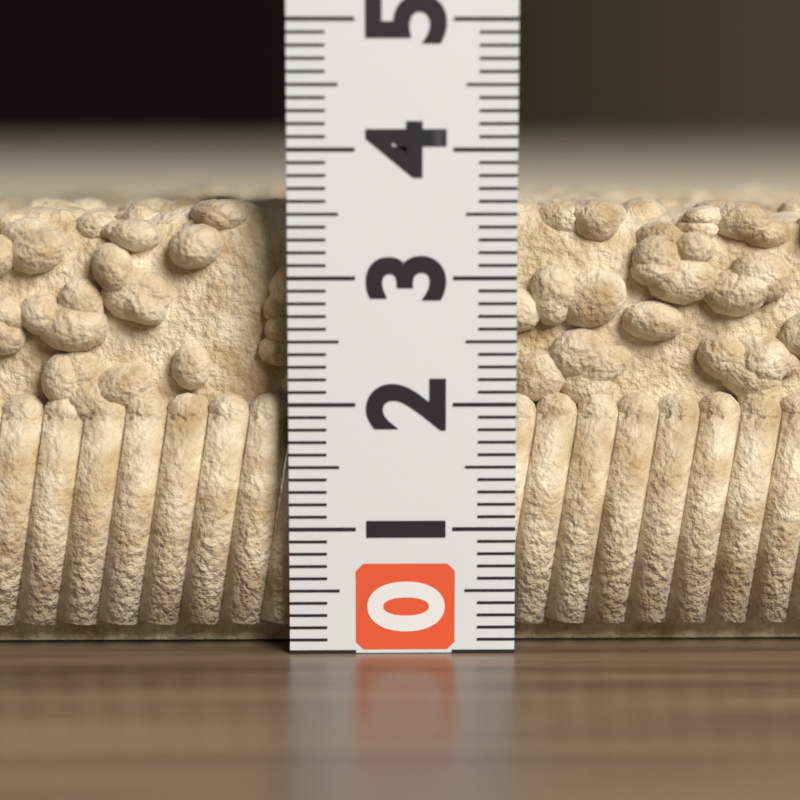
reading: 3.6 (no unit)
